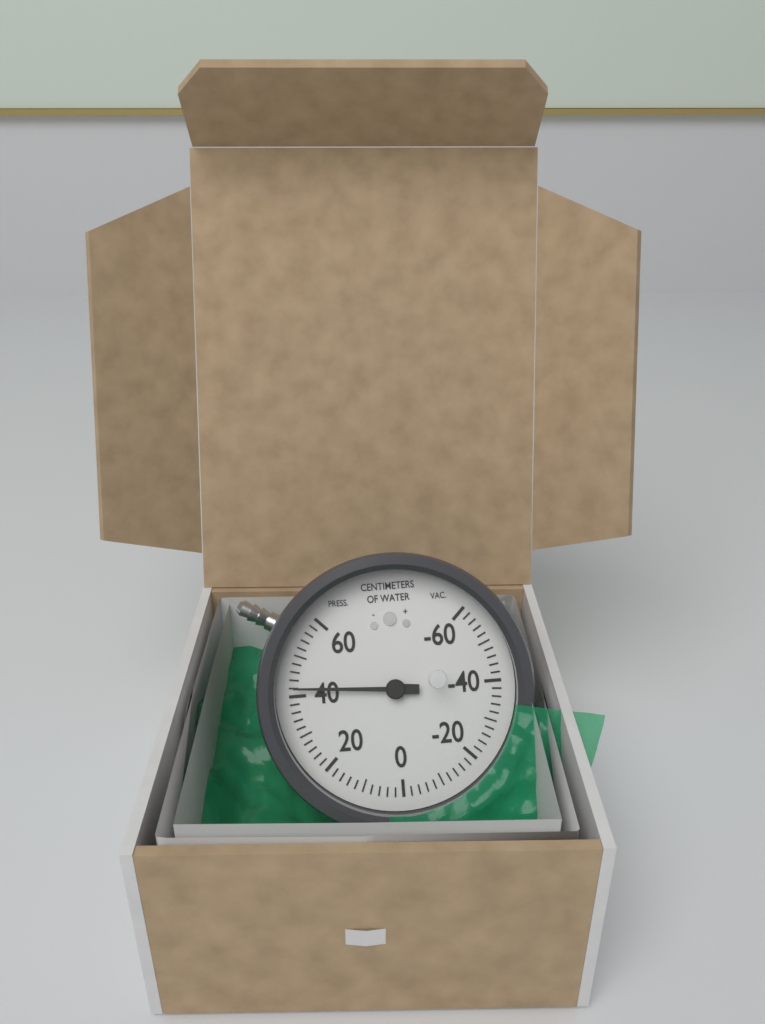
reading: 42 cmH2O
